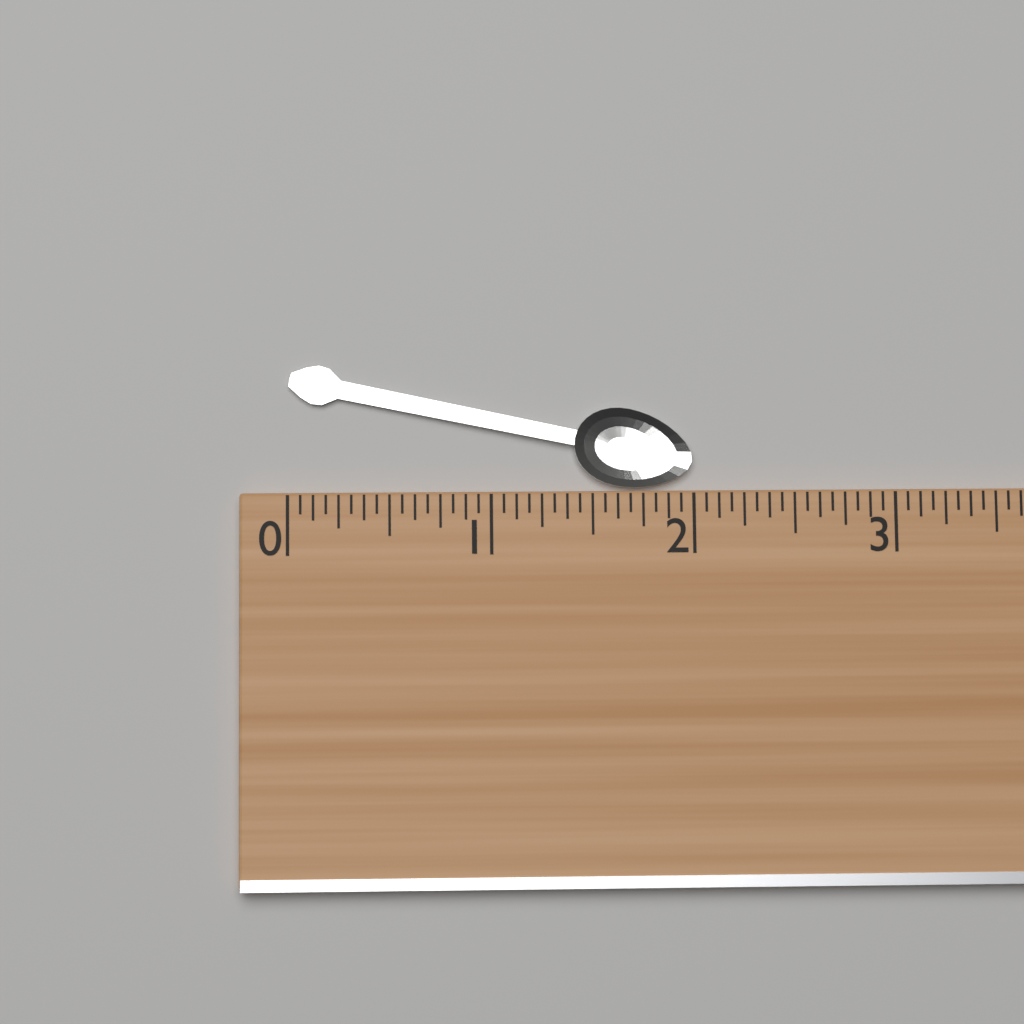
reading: 2.0000 (no unit)
